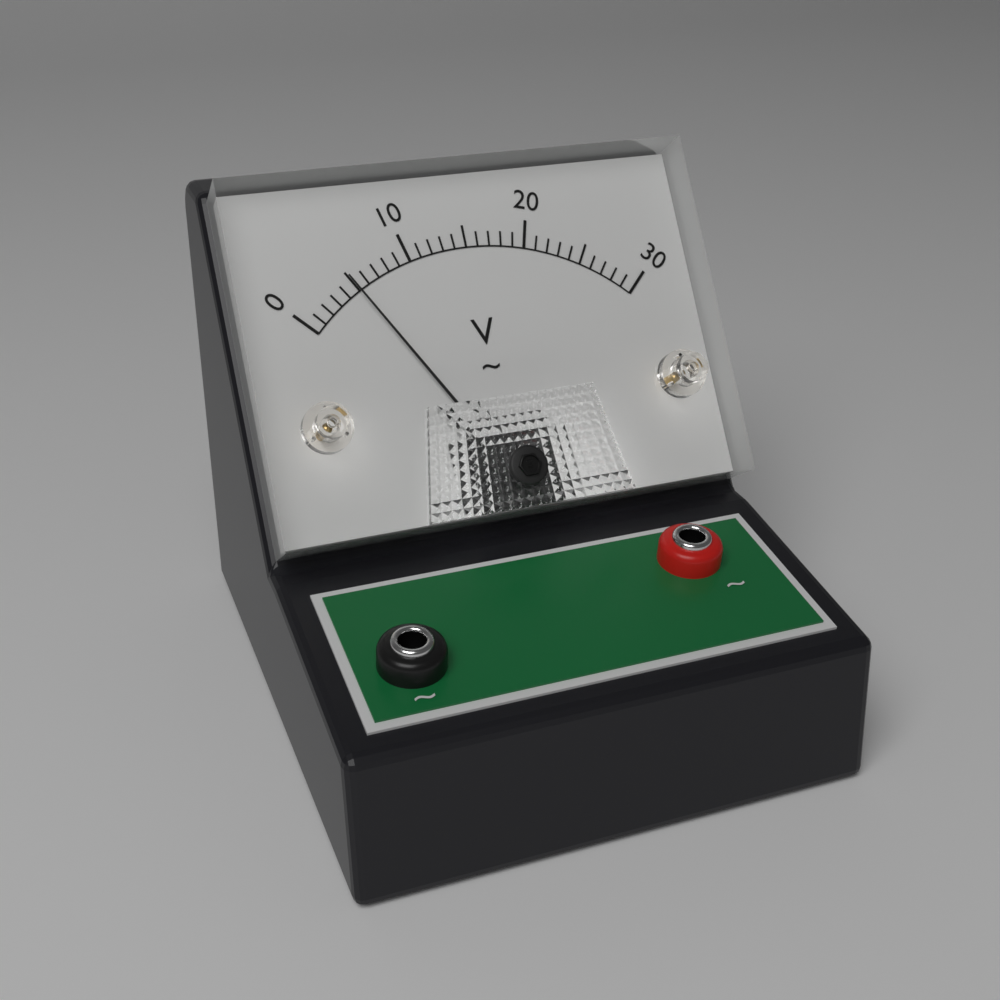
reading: 5 V
